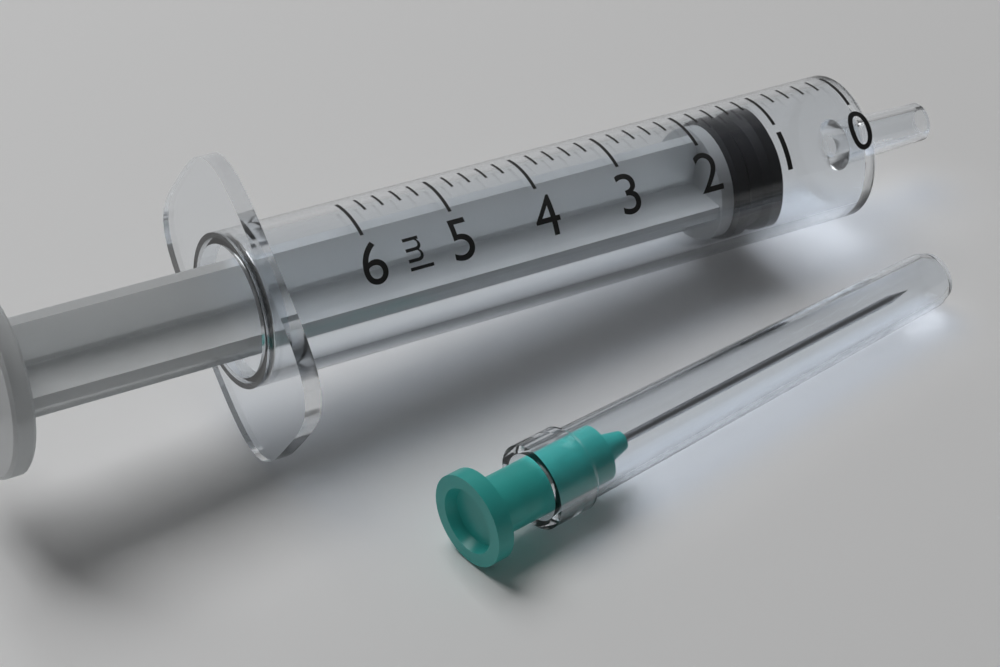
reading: 1.0 ml
